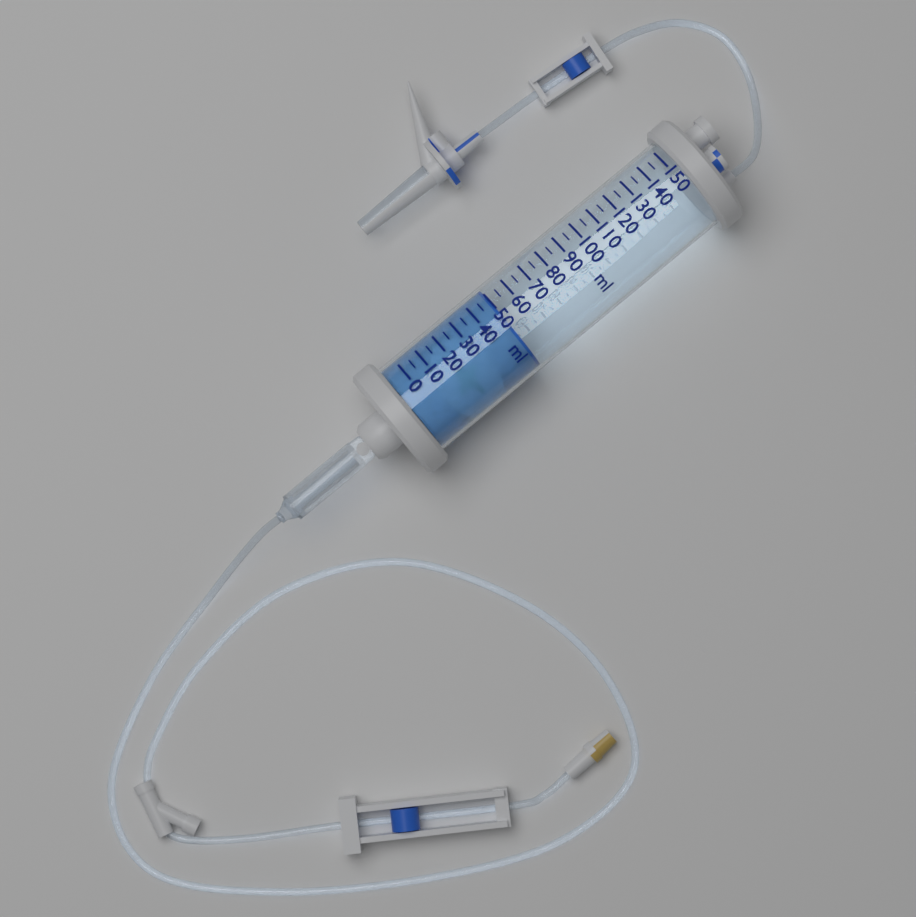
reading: 50 ml
